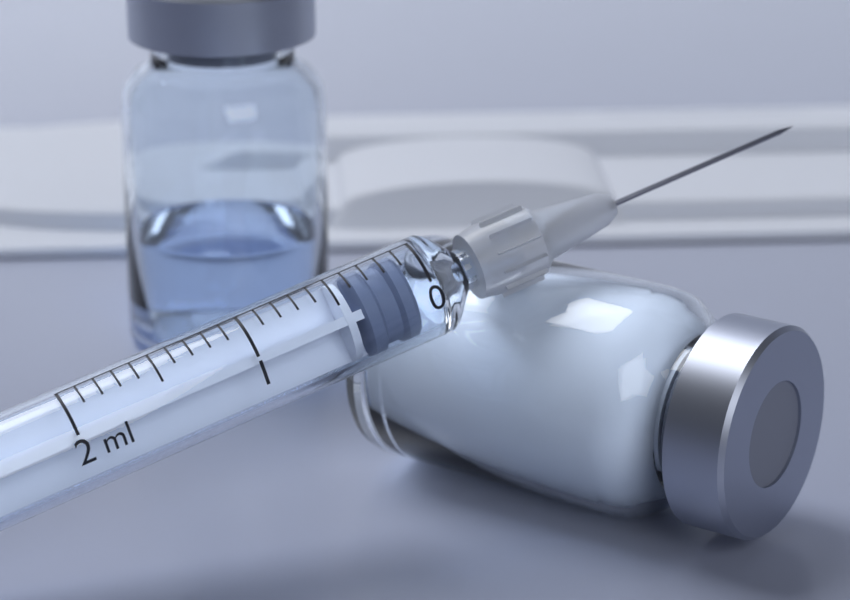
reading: 0.1 ml
